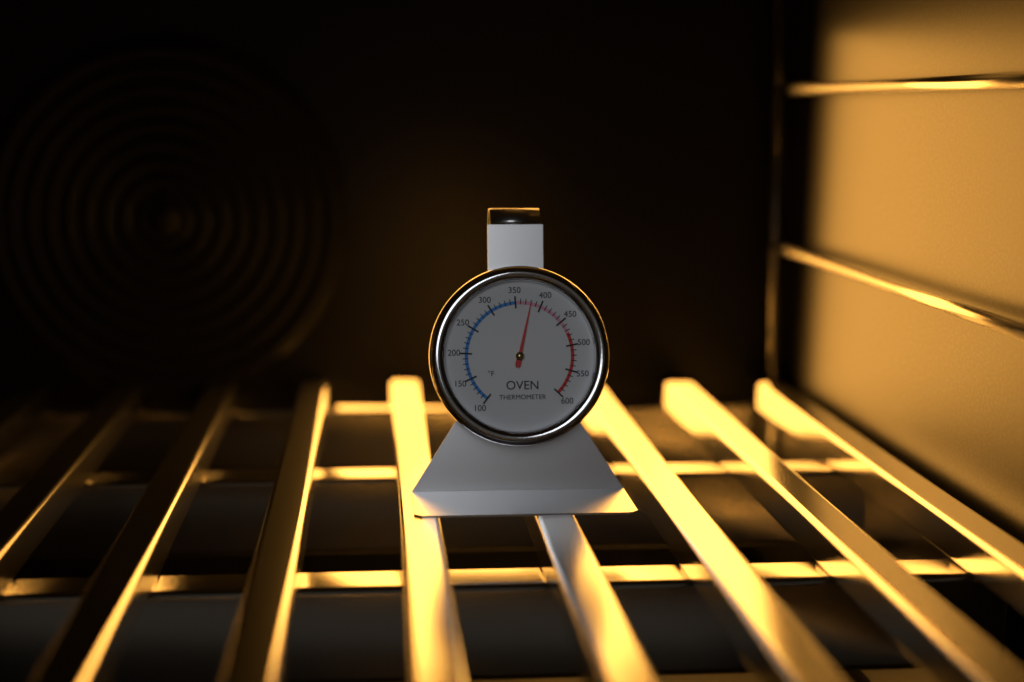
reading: 380 °F
